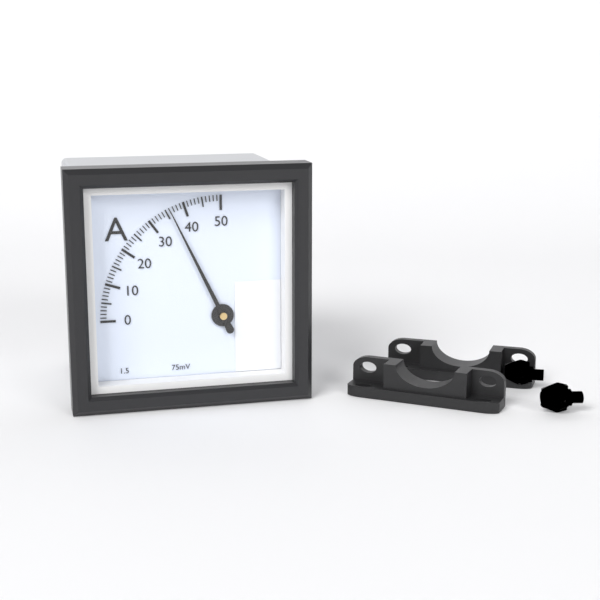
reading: 36 A
